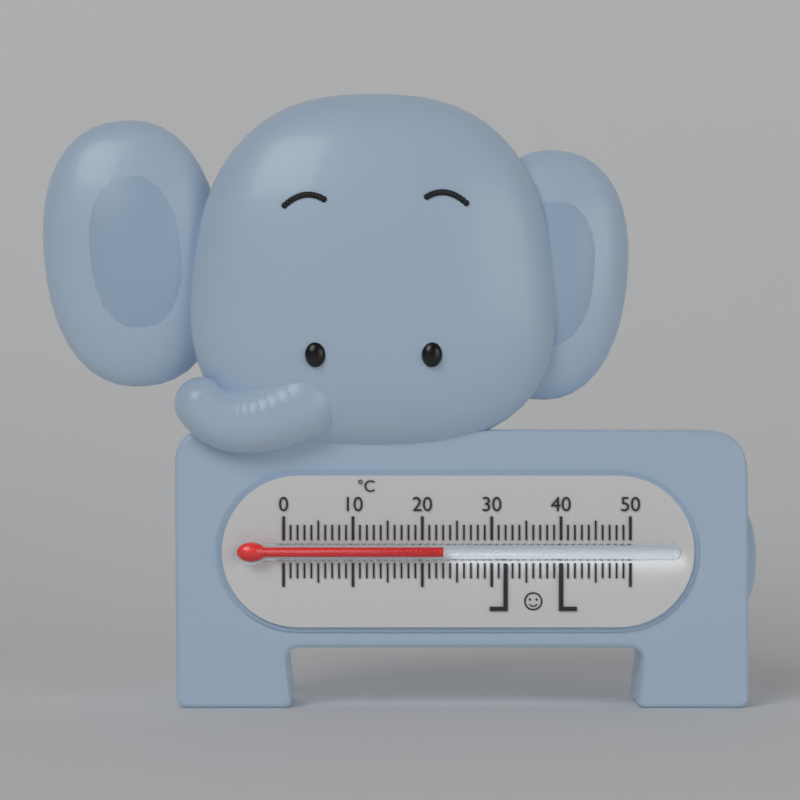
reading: 23 °C
